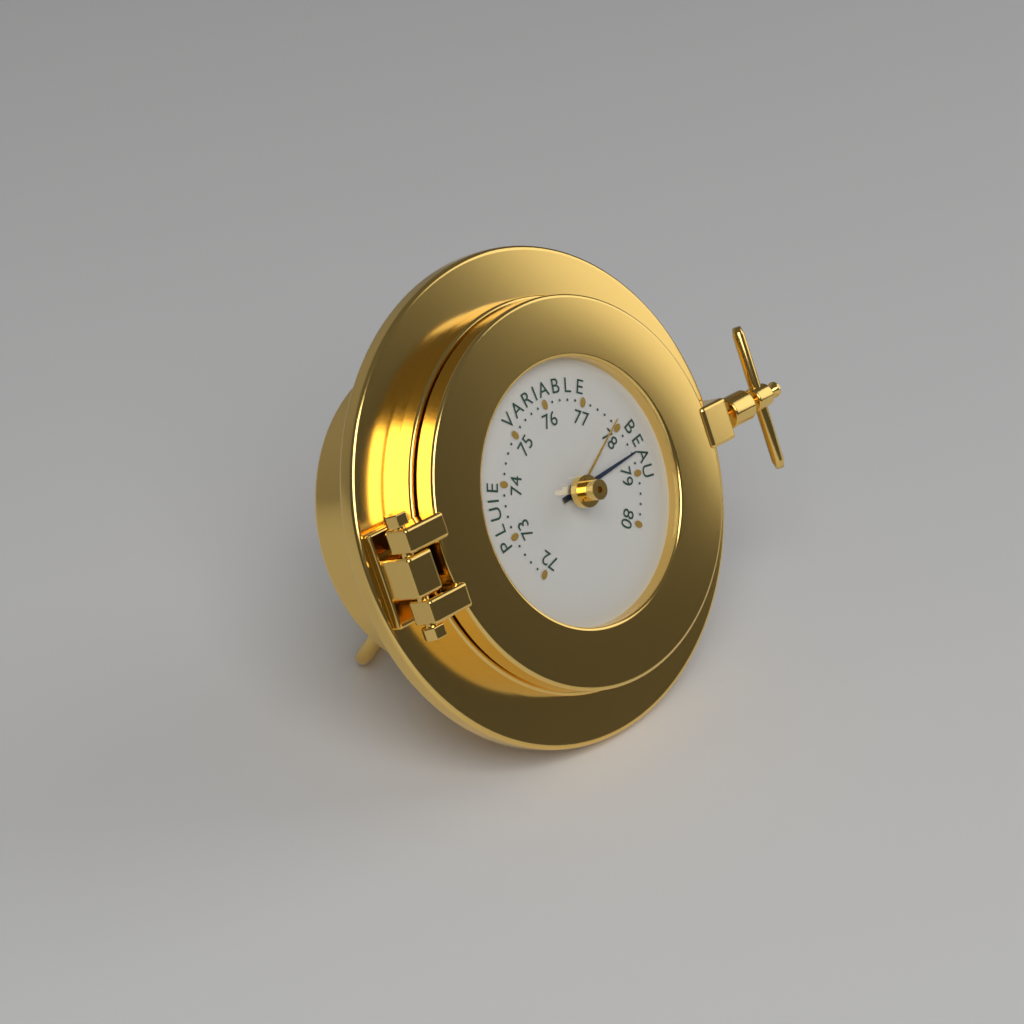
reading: 78.6 (no unit)
